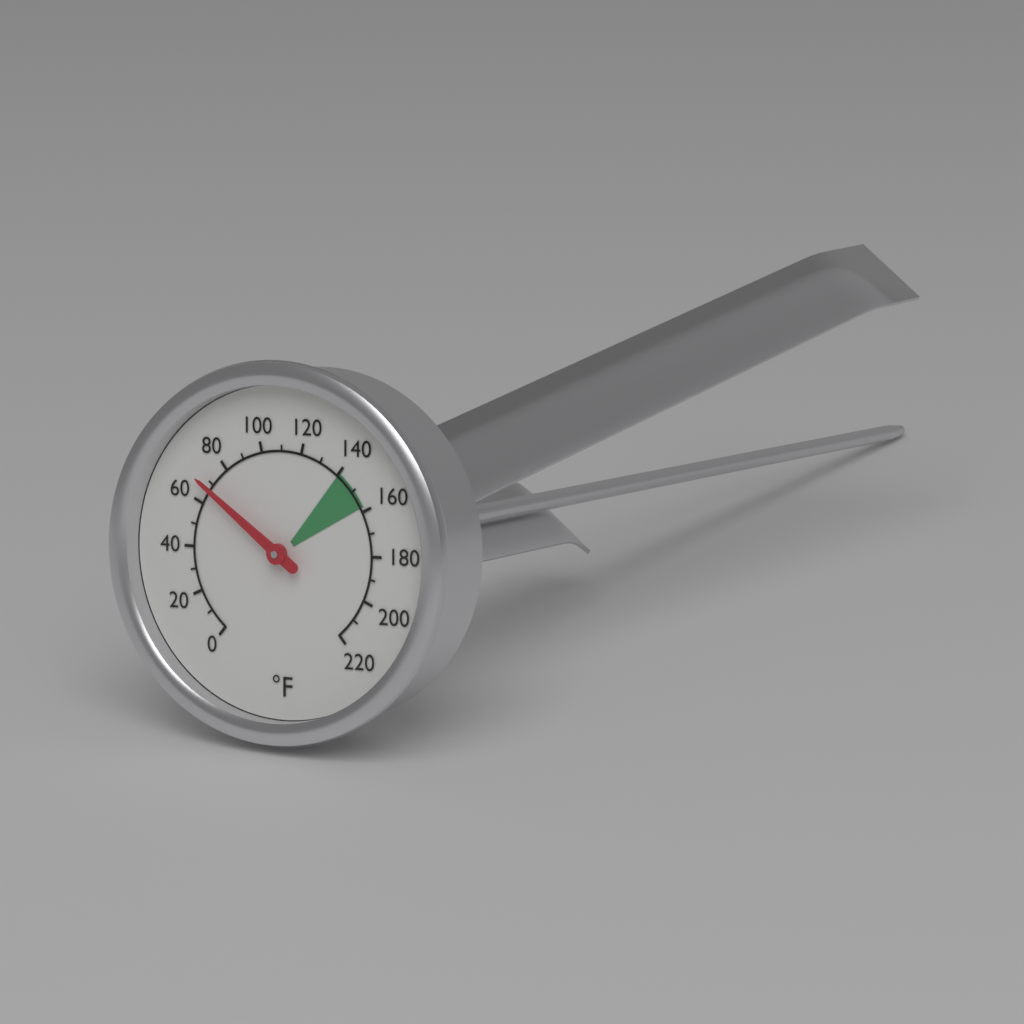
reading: 68 °F
